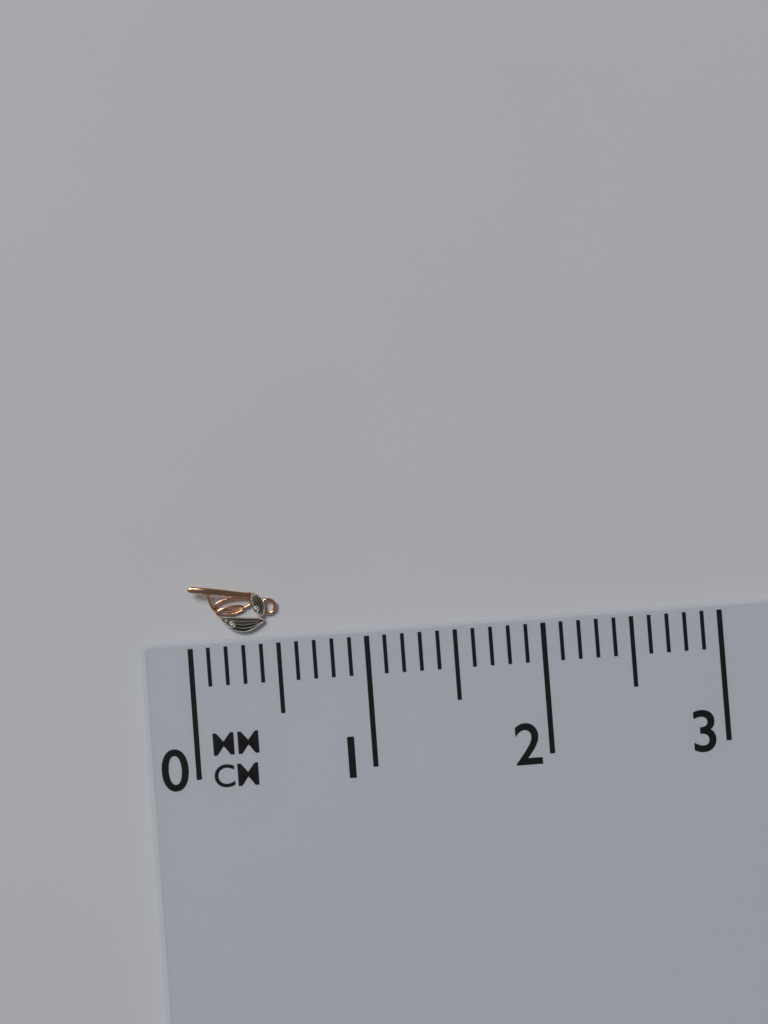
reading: 0.5 cm
